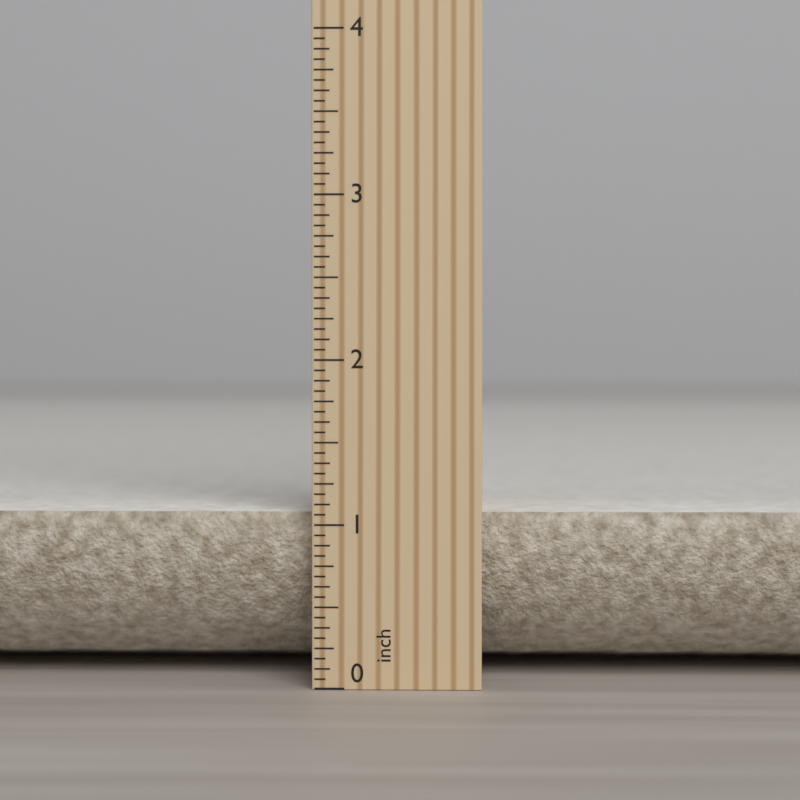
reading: 1.0625 inch
